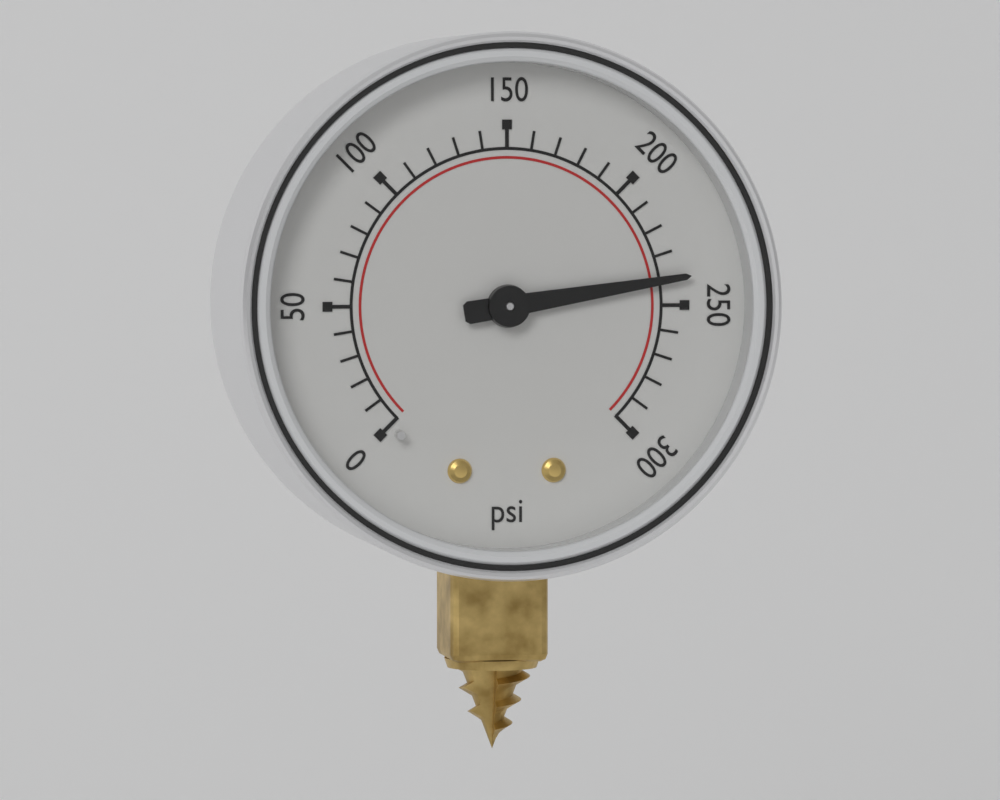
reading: 240 psi
